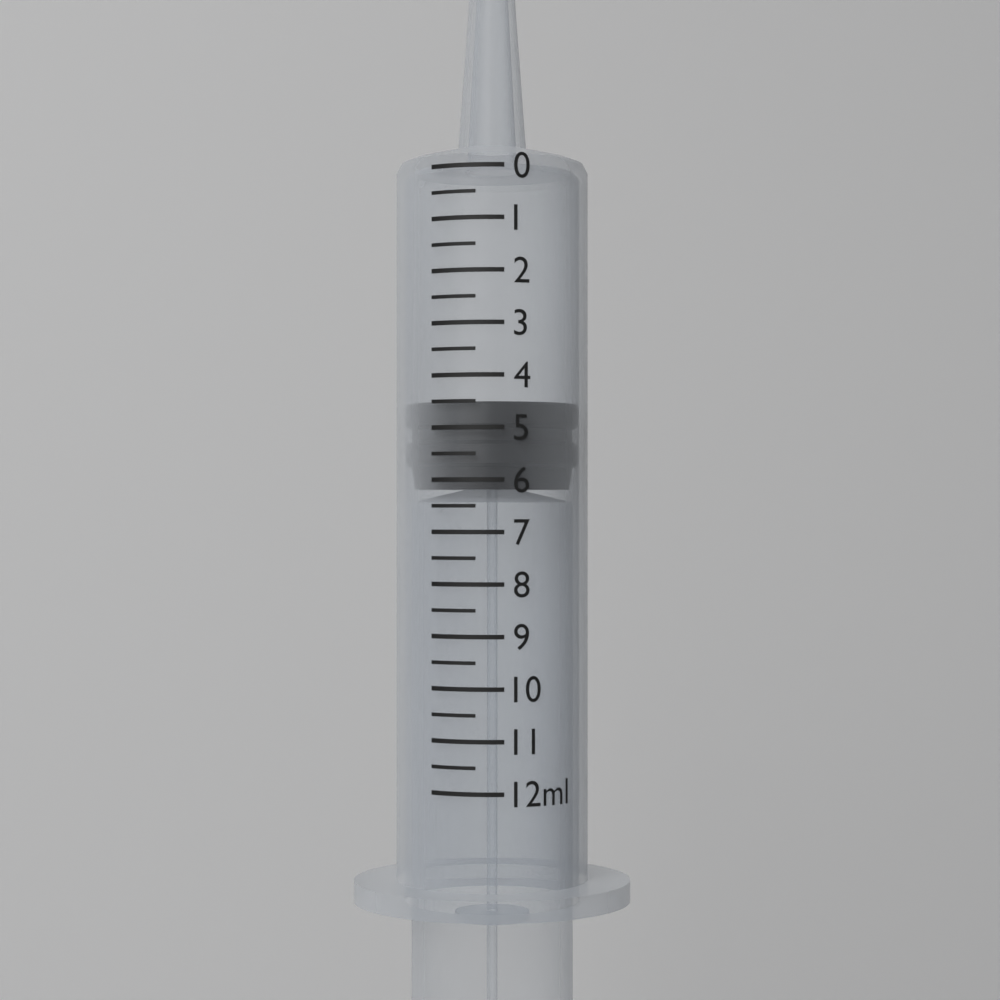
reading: 4.5 ml
